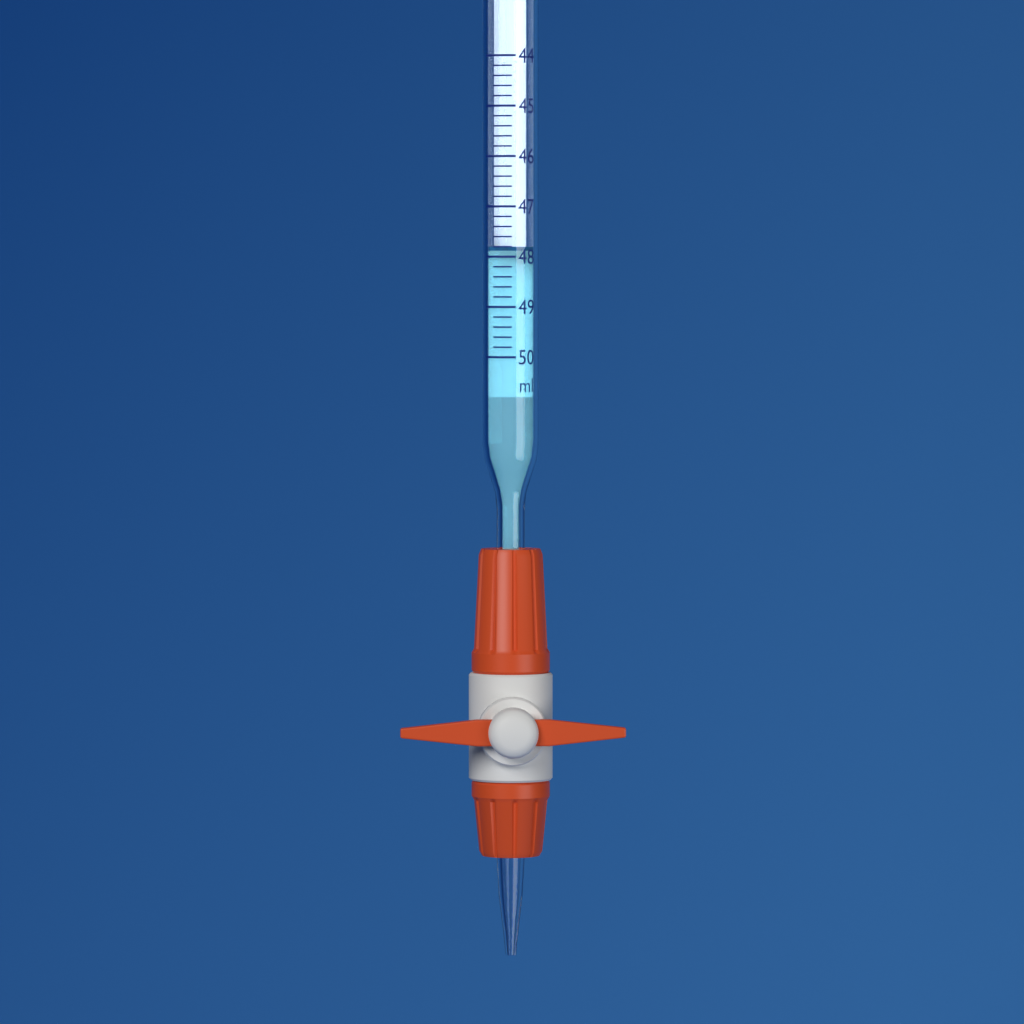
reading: 47.8 ml
